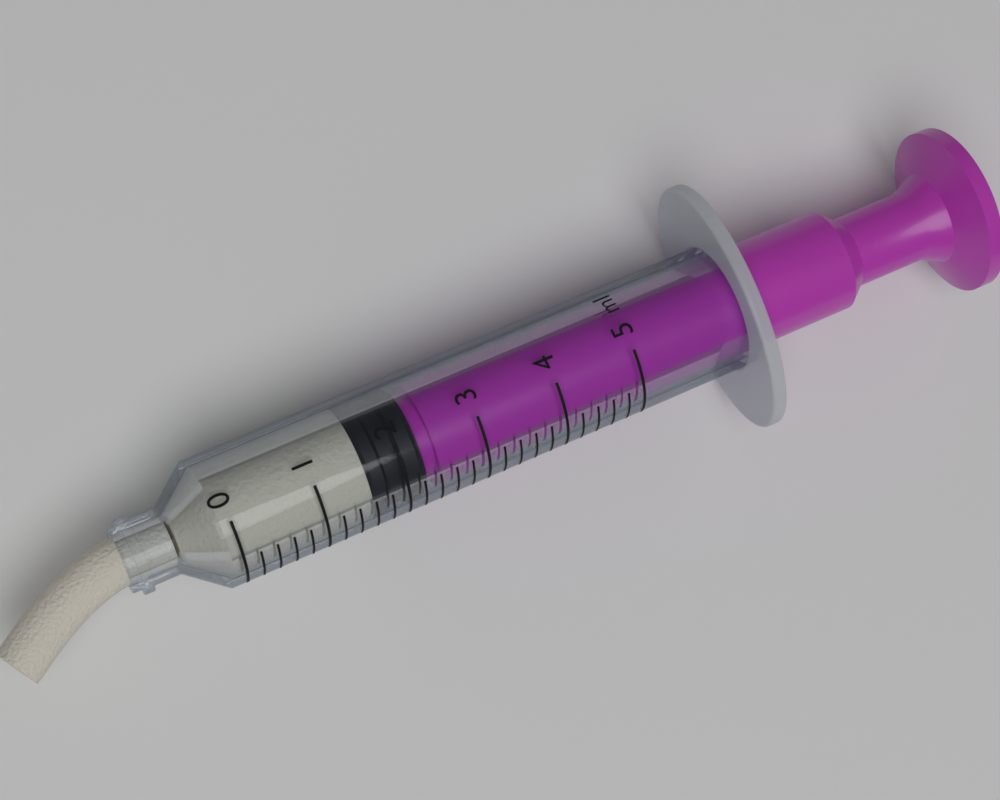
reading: 1.6 ml
